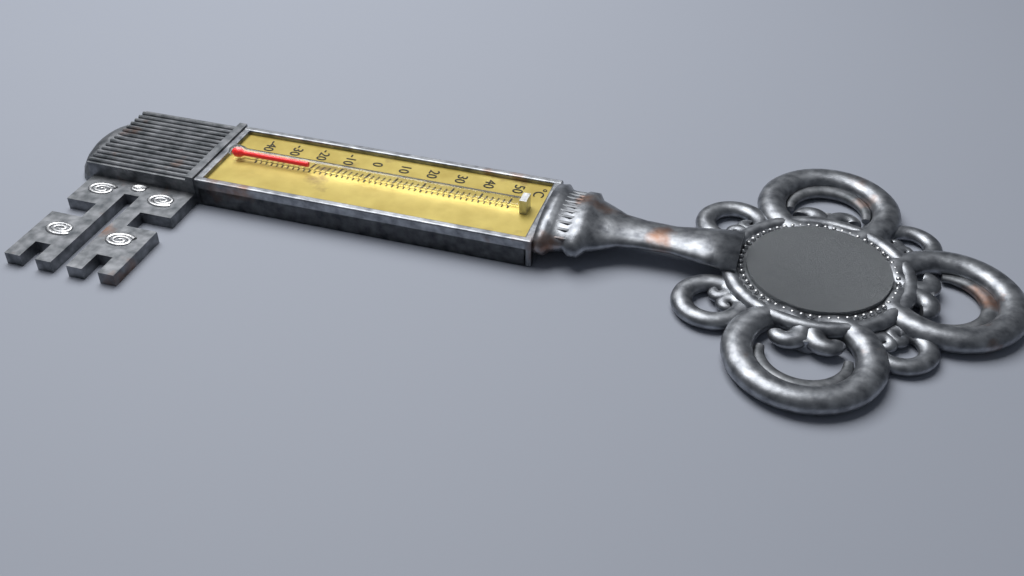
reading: -20 °C
